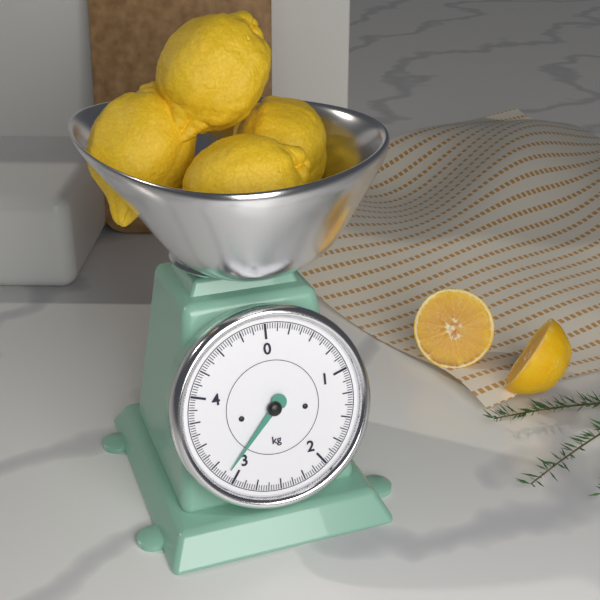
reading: 3.100 kg
